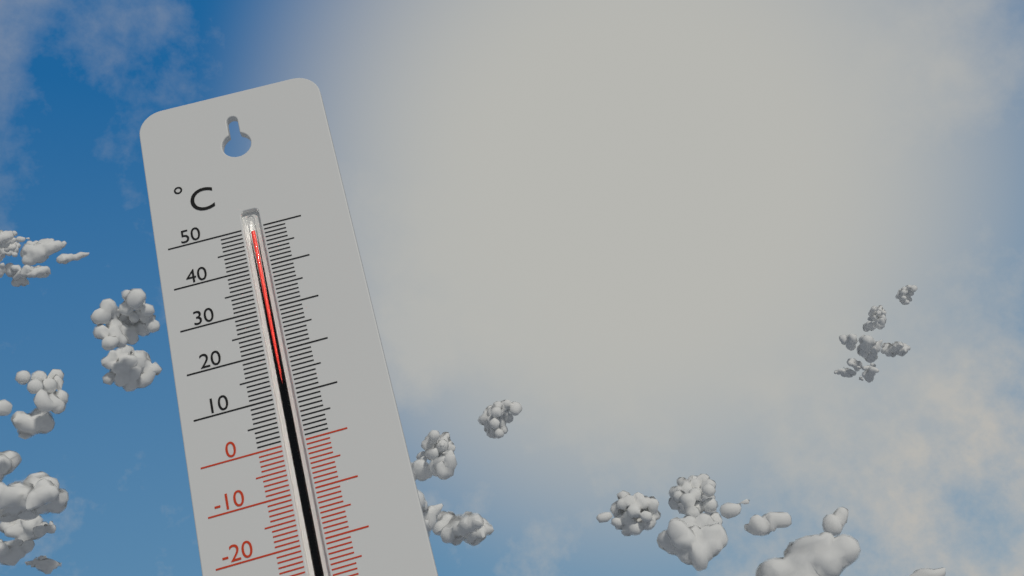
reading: 49 °C
